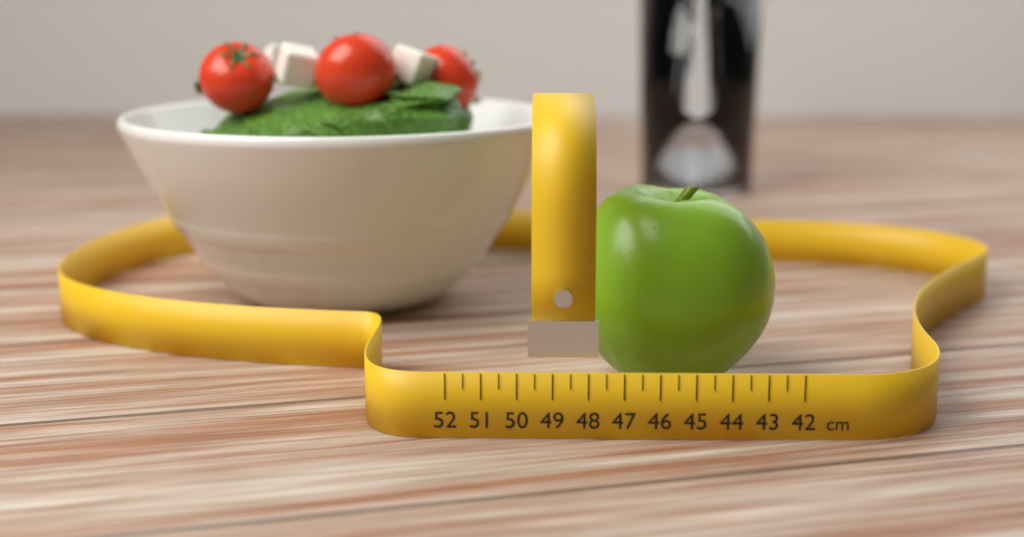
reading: 48.5 cm
